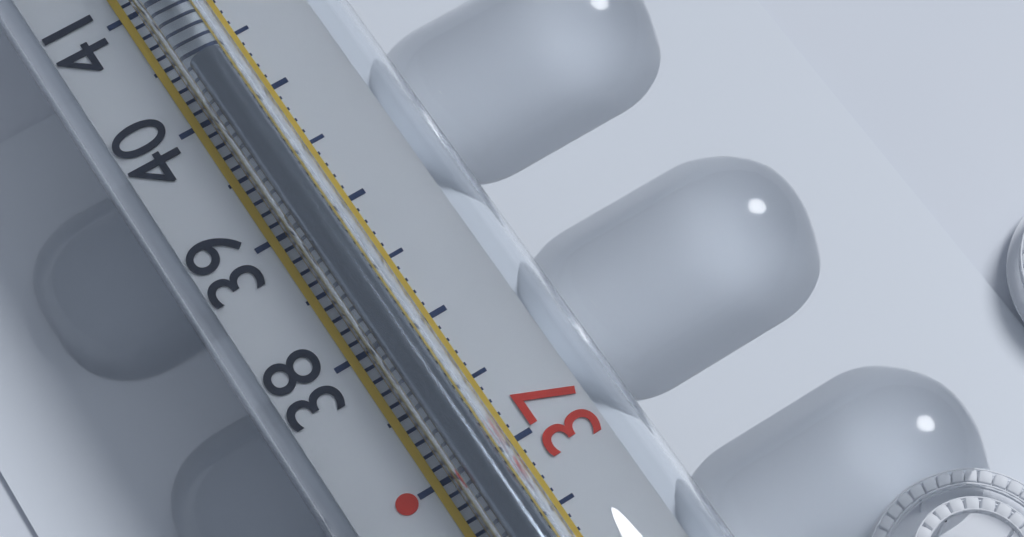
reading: 40.3 °C
